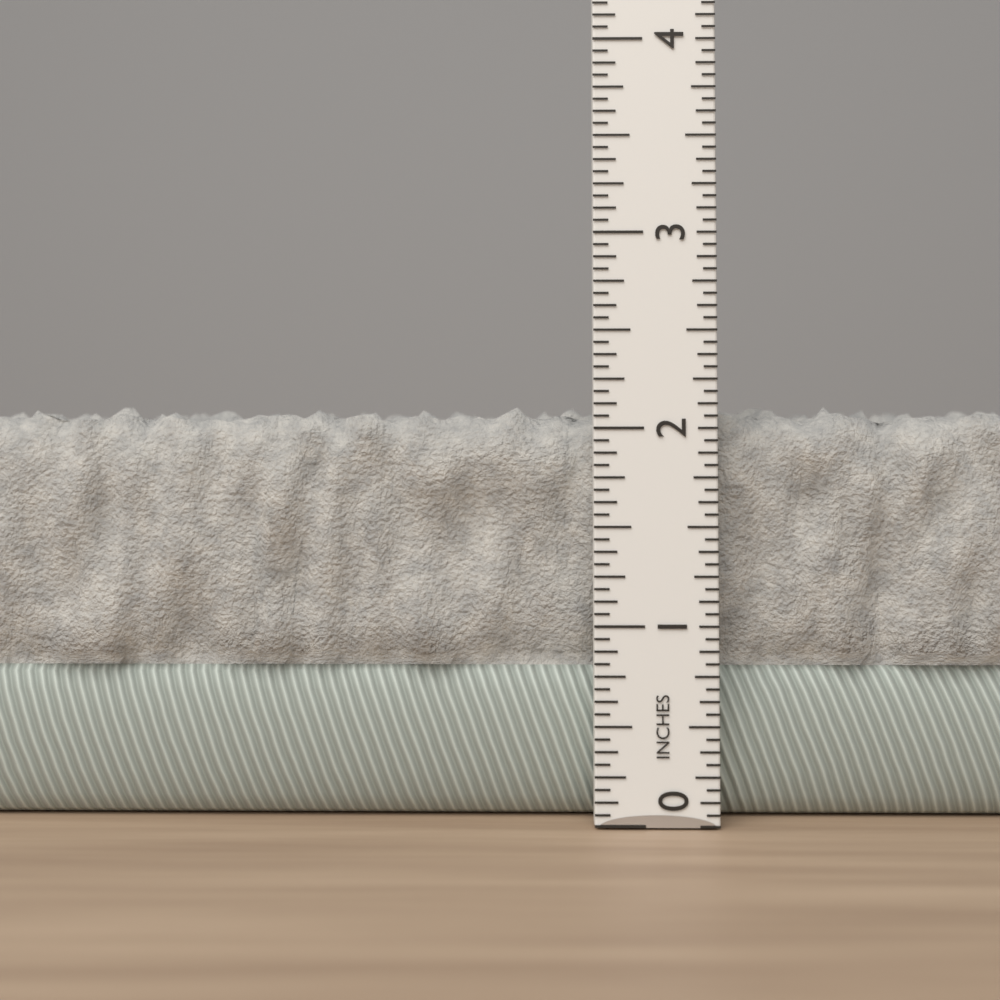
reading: 2.1250 in
